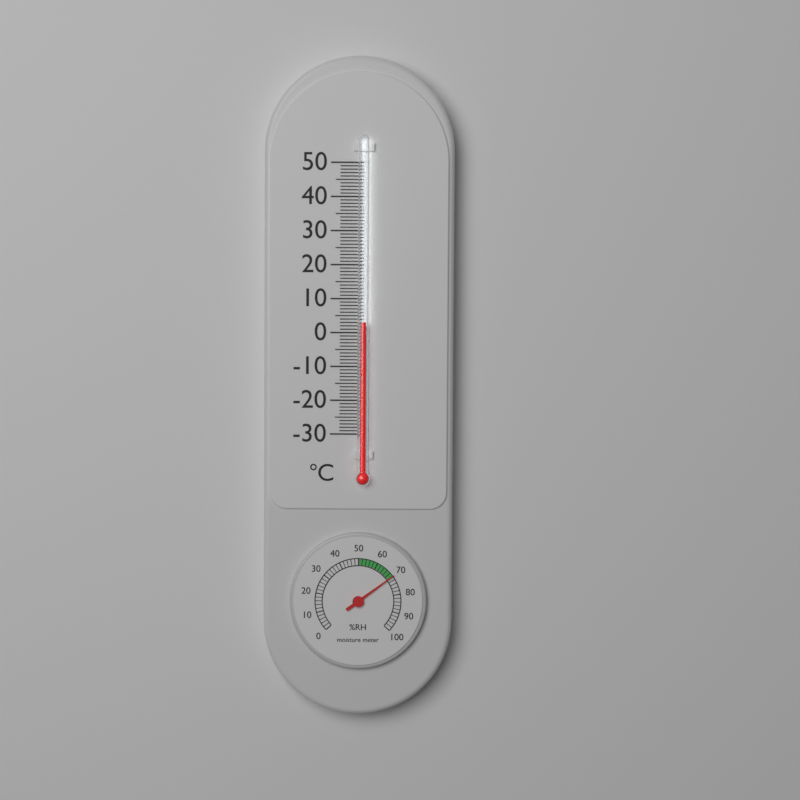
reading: 3 °C
